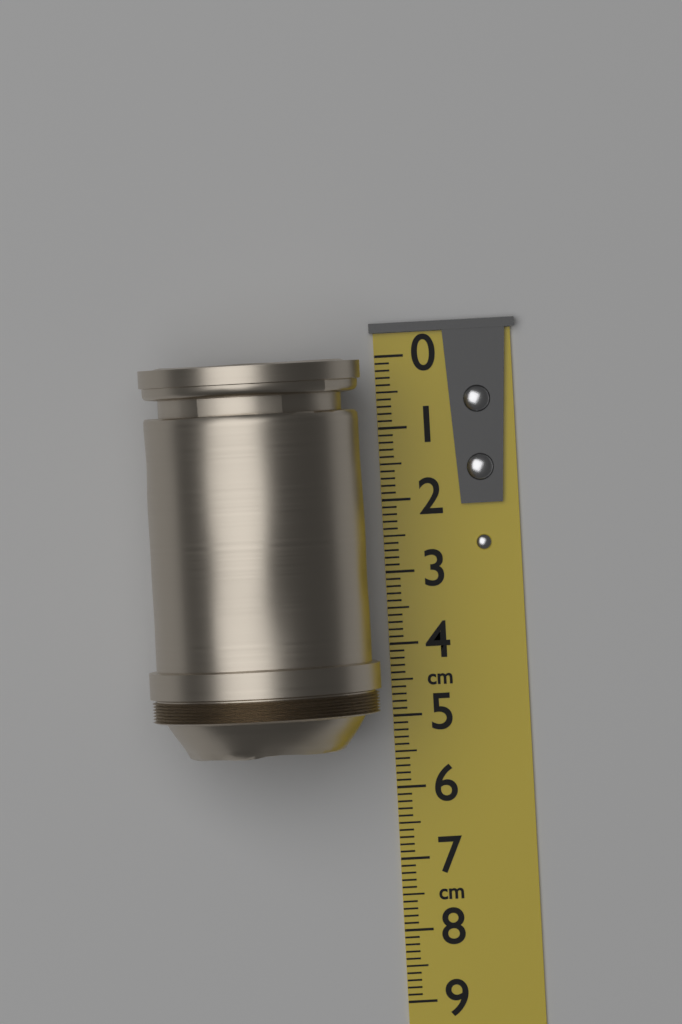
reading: 5.4 cm
